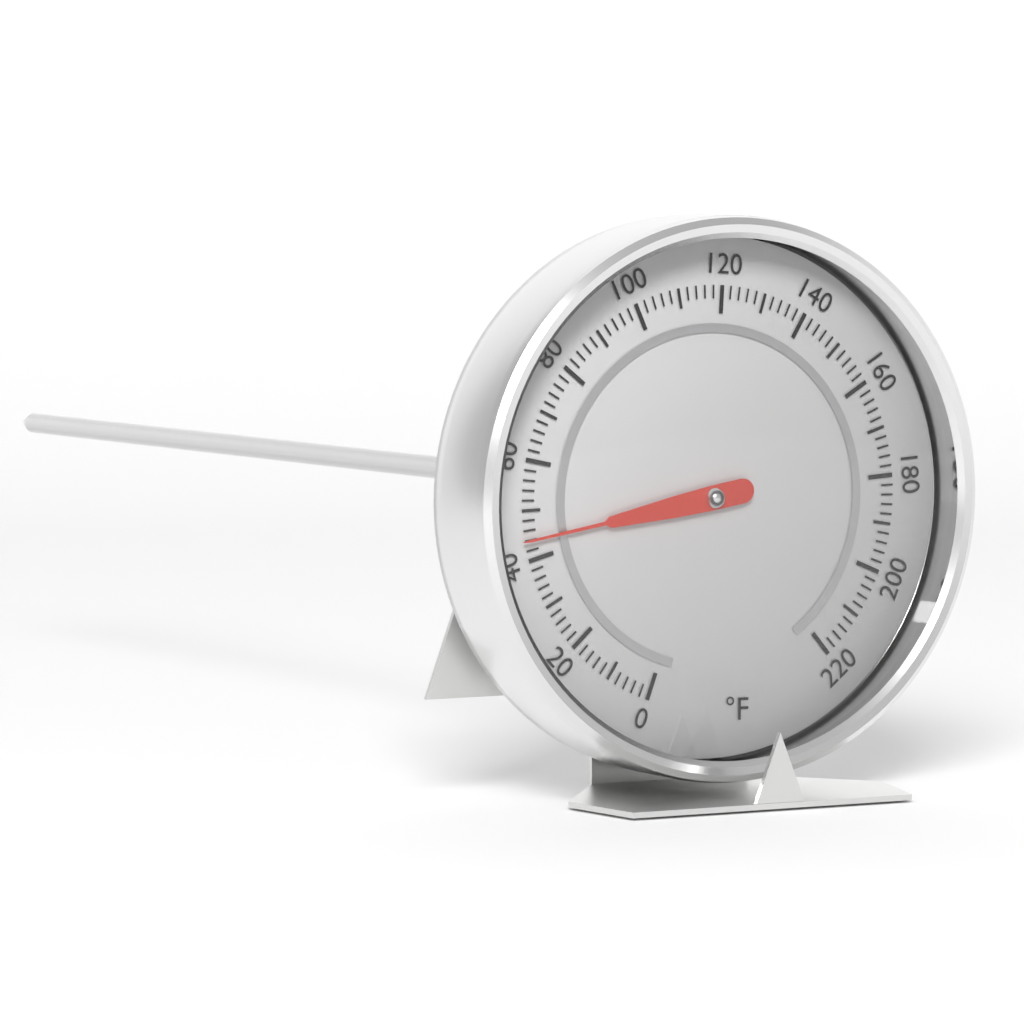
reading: 44 °F
